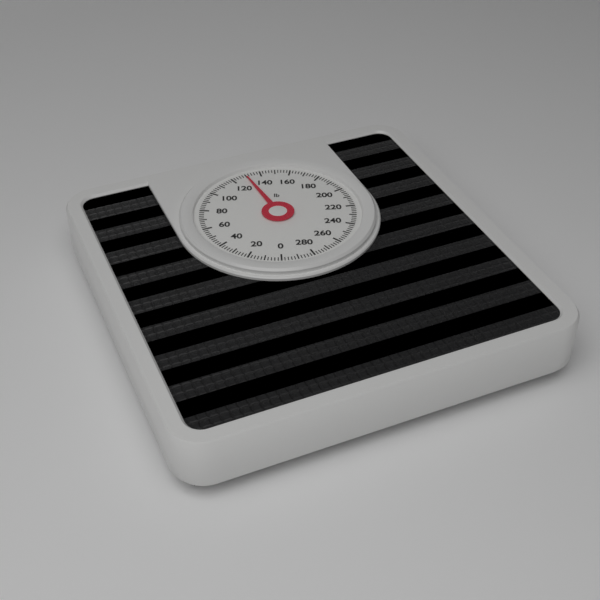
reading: 130 lb
